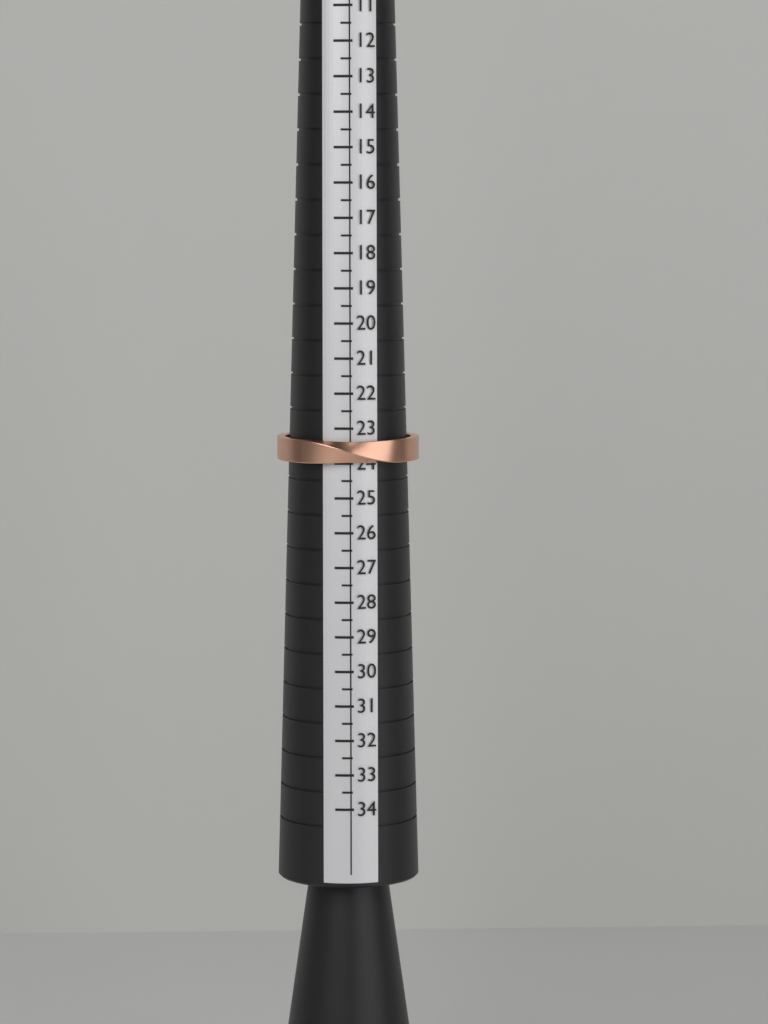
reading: 24.0 (no unit)
